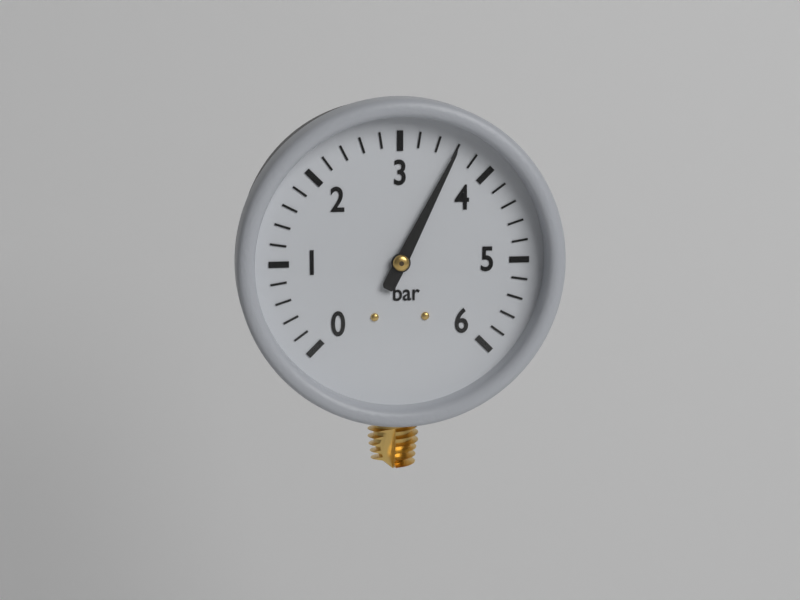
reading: 3.6 bar
